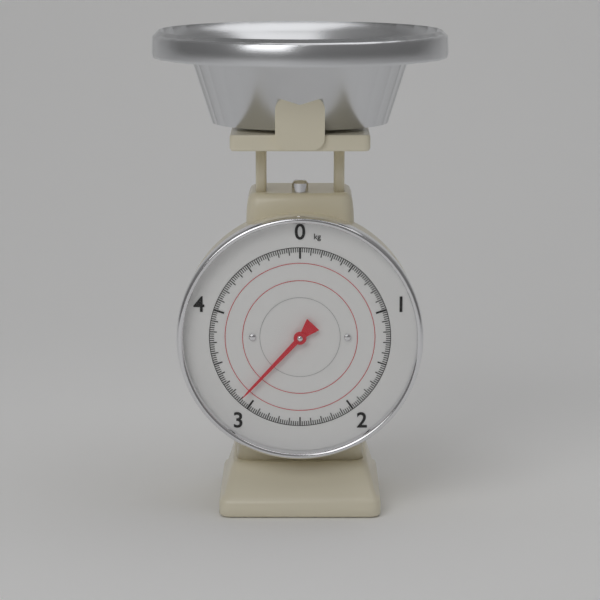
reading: 3.10 kg
